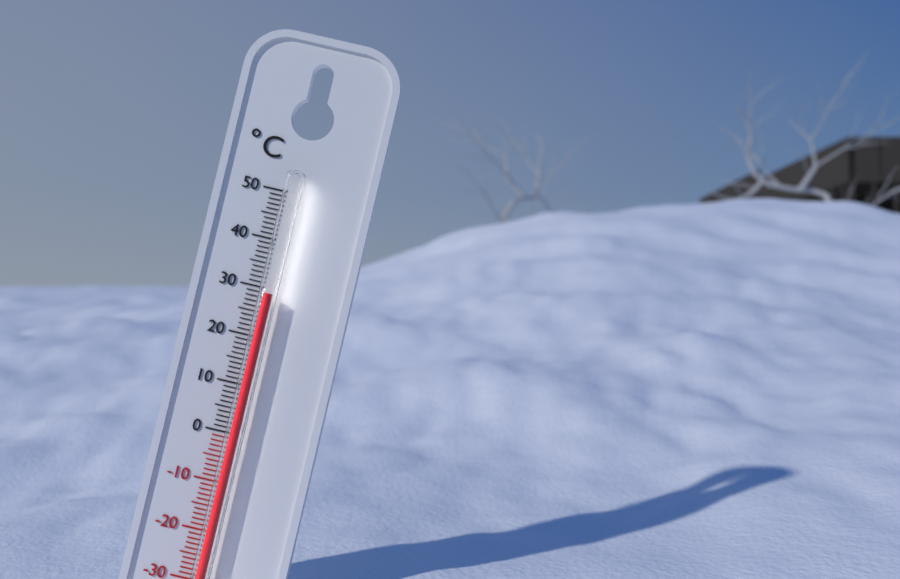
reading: 29 °C
